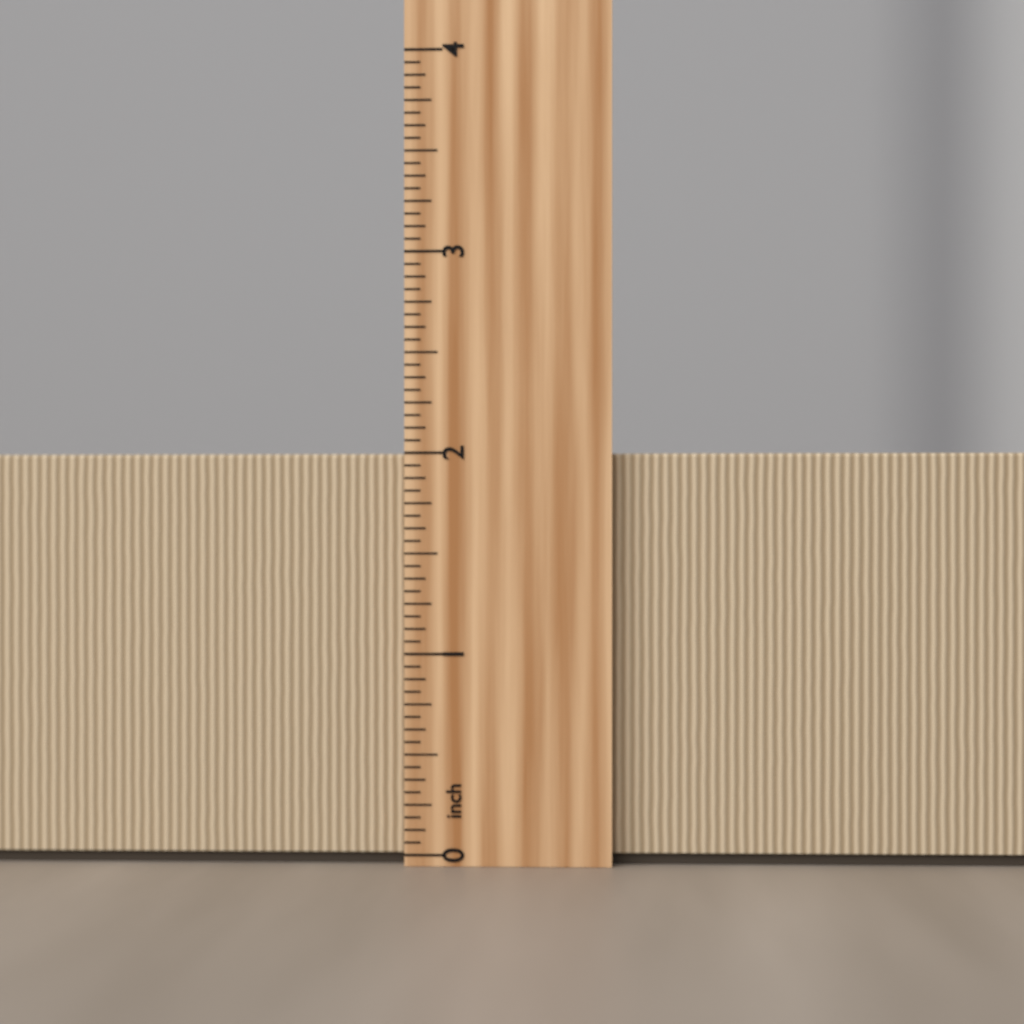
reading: 2.0000 inch
